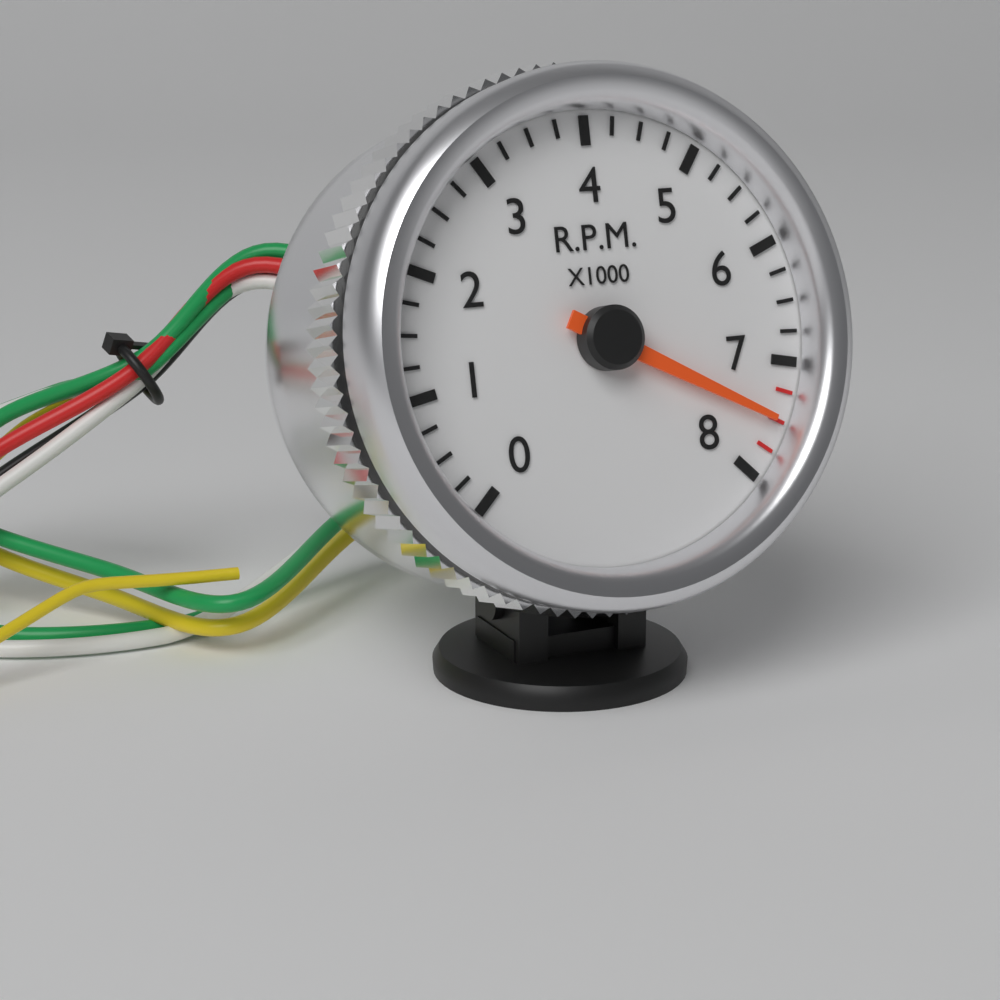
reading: 7500 RPM
